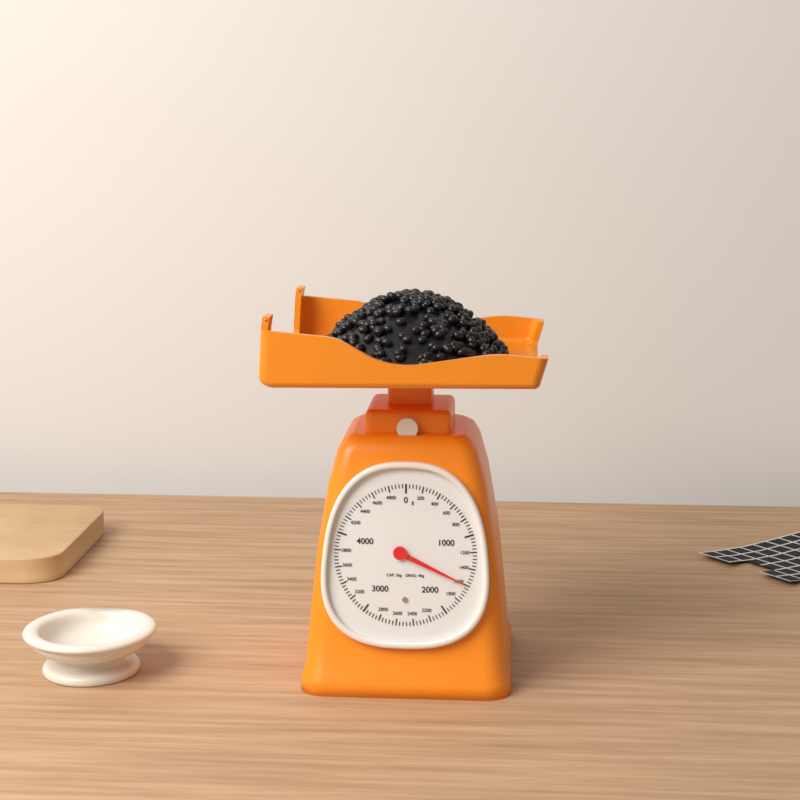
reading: 1600 g
